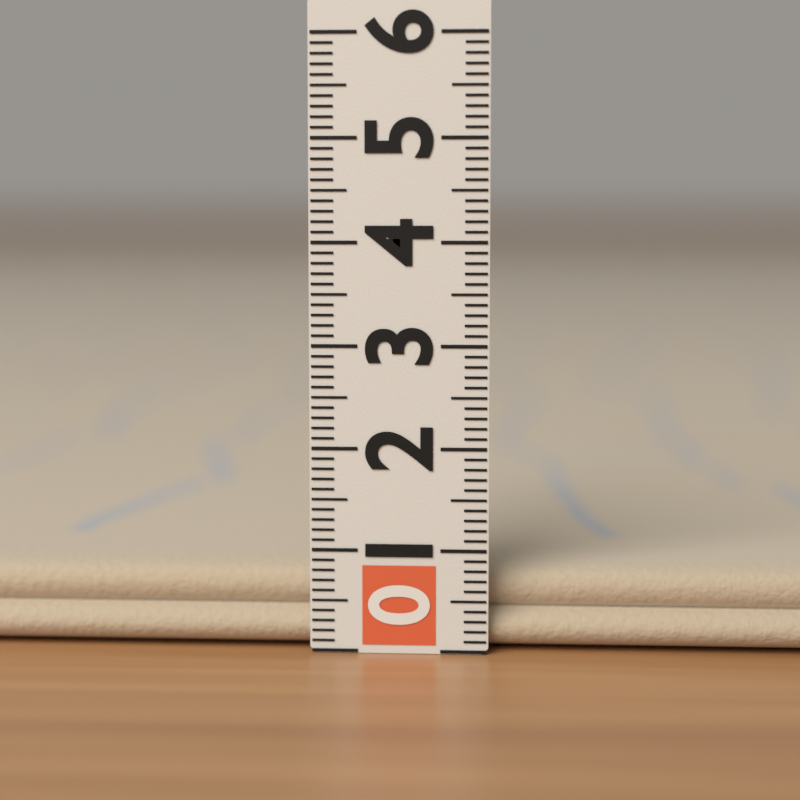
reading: 0.8 (no unit)
